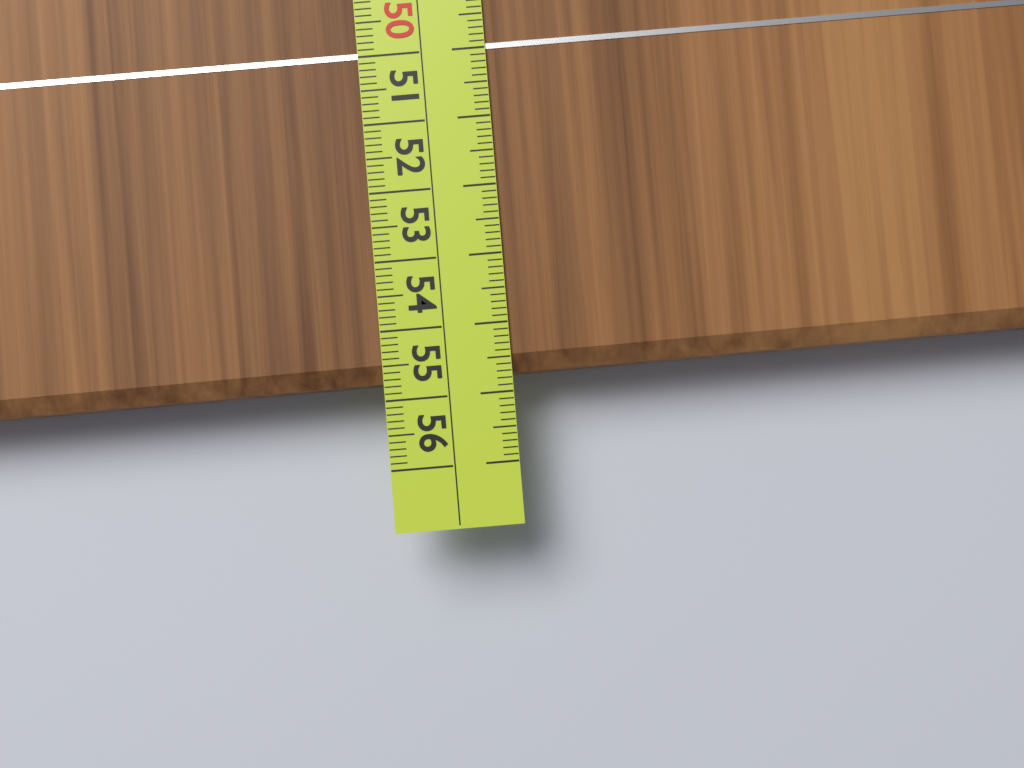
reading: 54.8 cm
